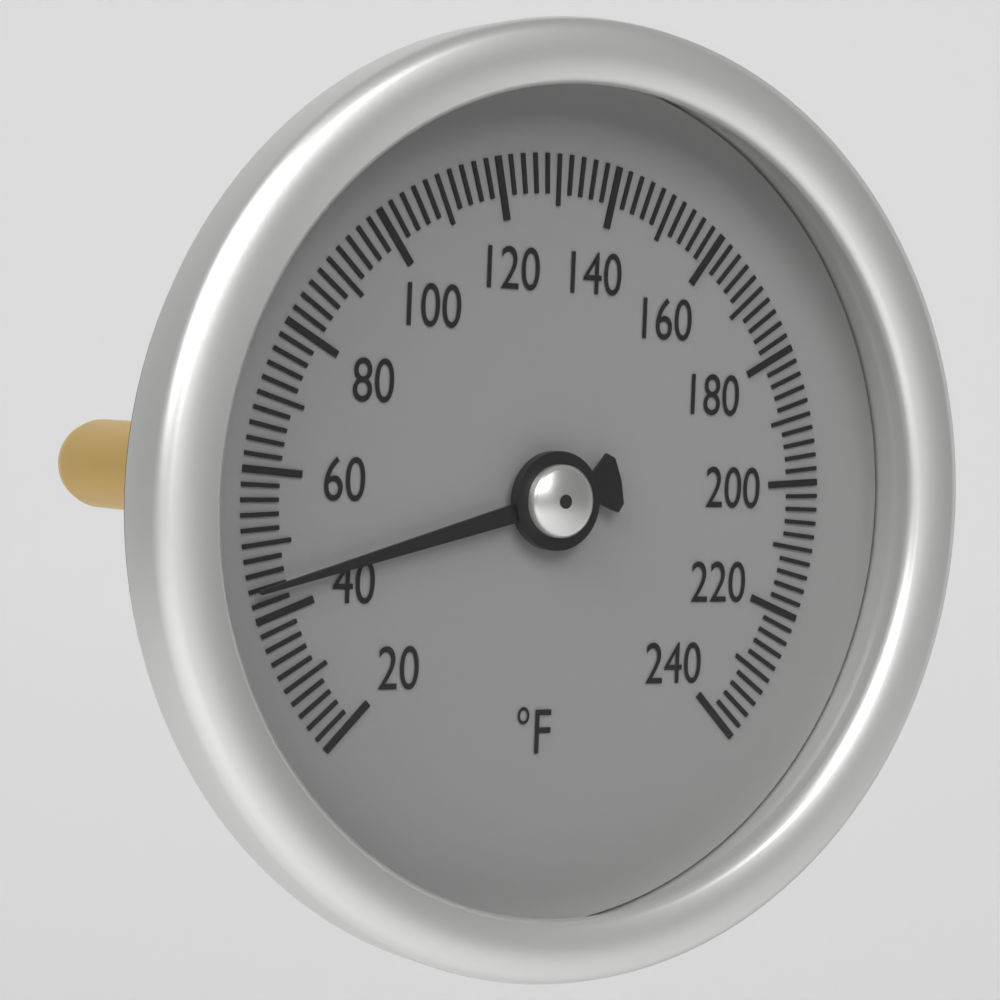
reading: 44 °F
